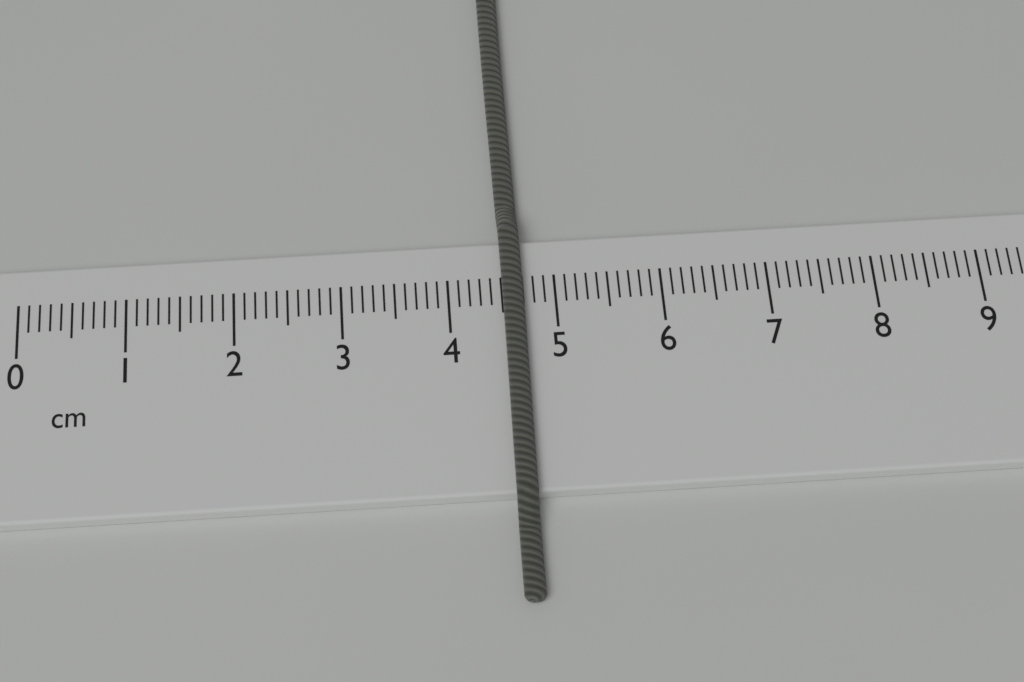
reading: 4.7 cm
